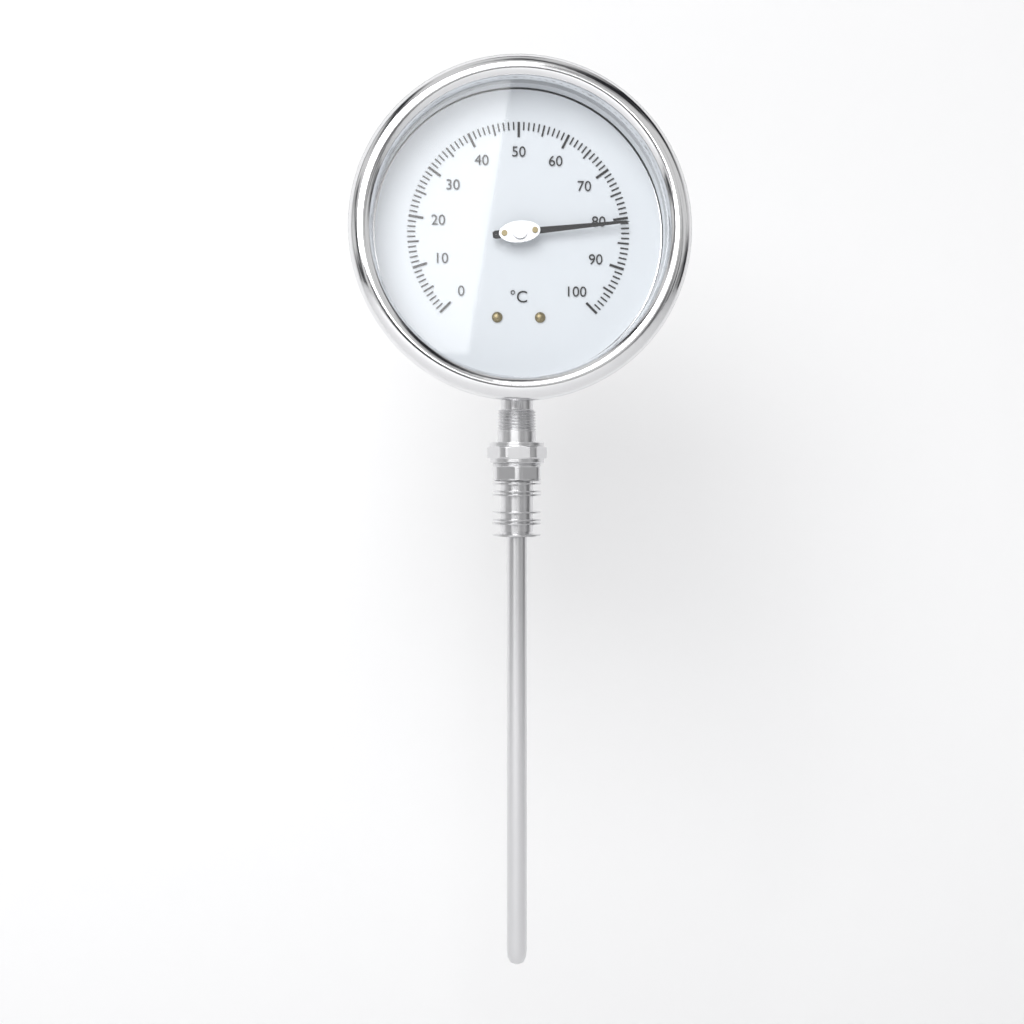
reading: 81 °C
